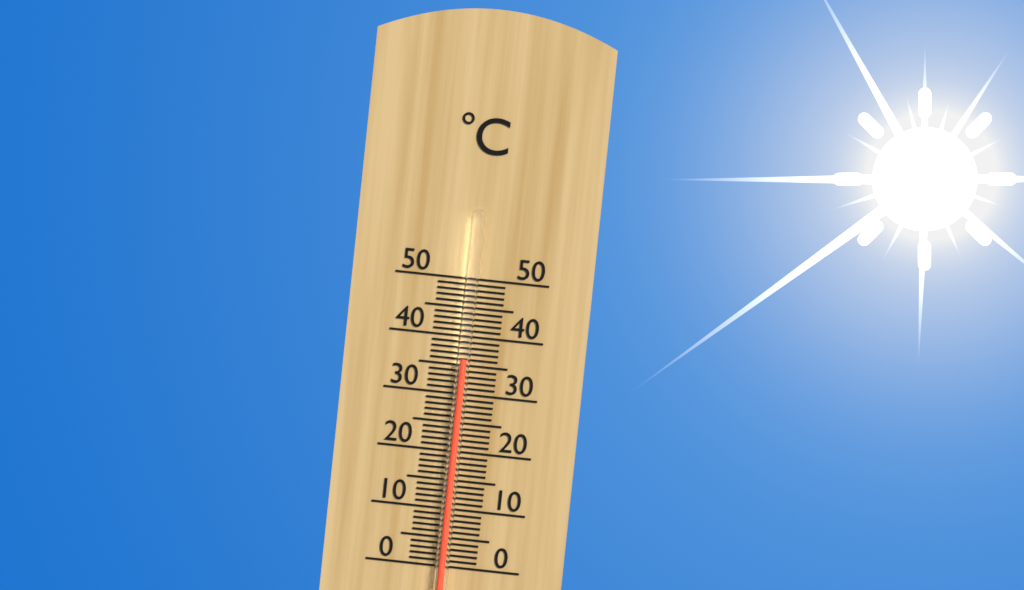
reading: 36 °C
